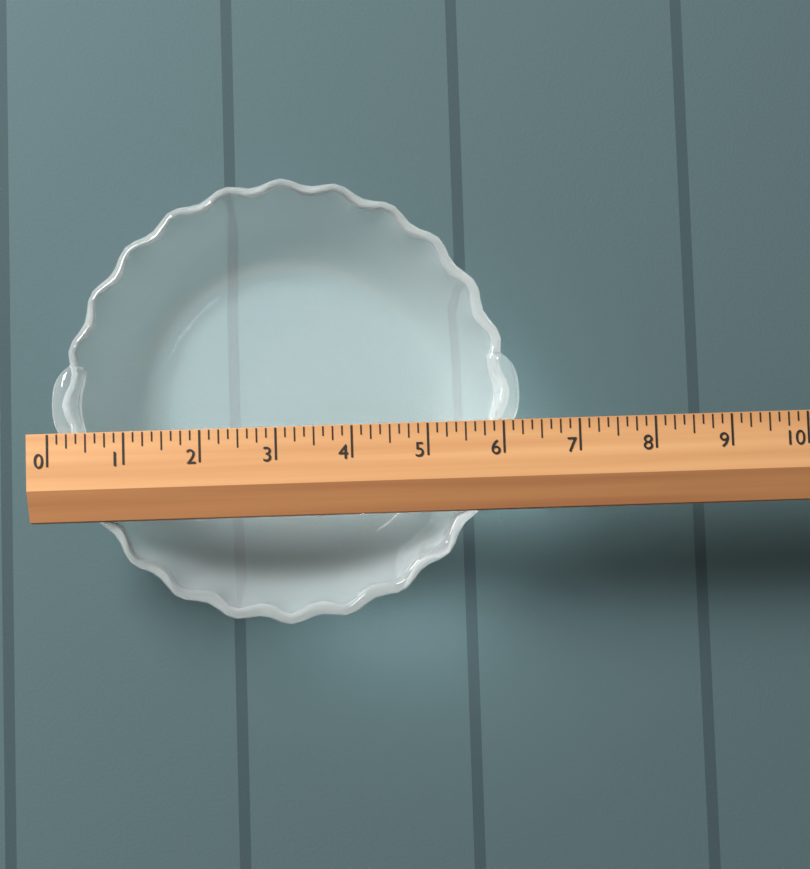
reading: 6.250 (no unit)
